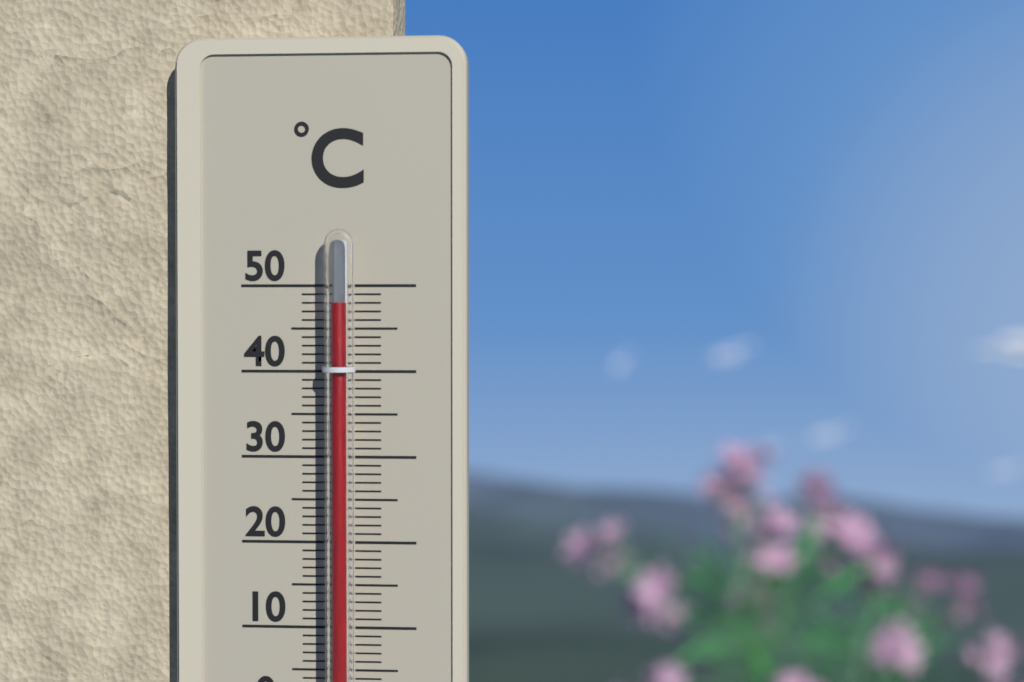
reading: 48 °C
